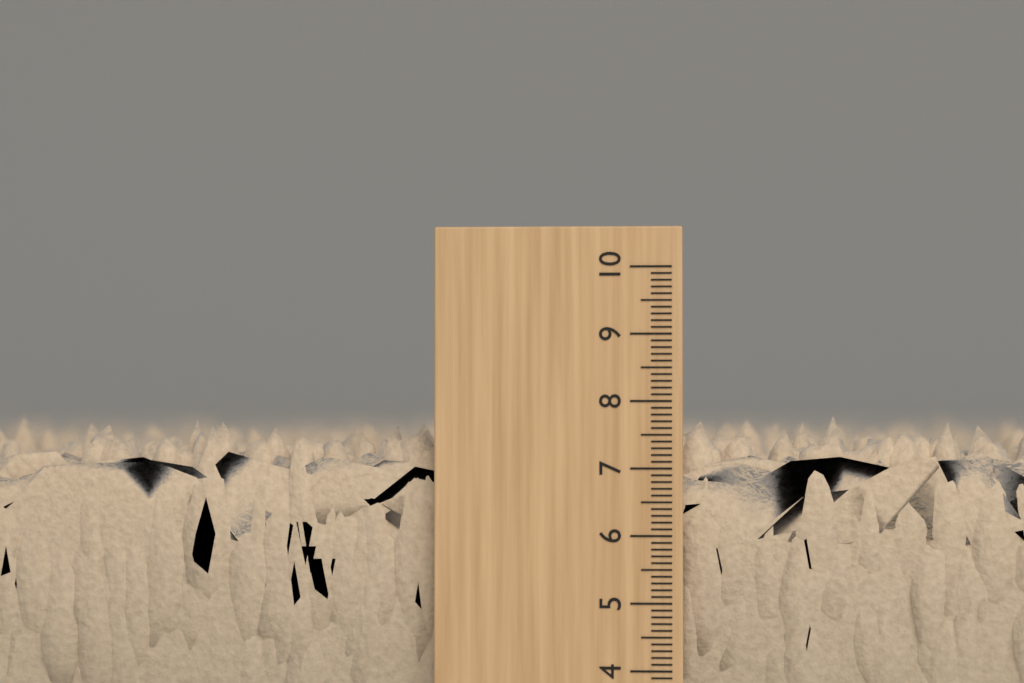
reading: 7.8 (no unit)
